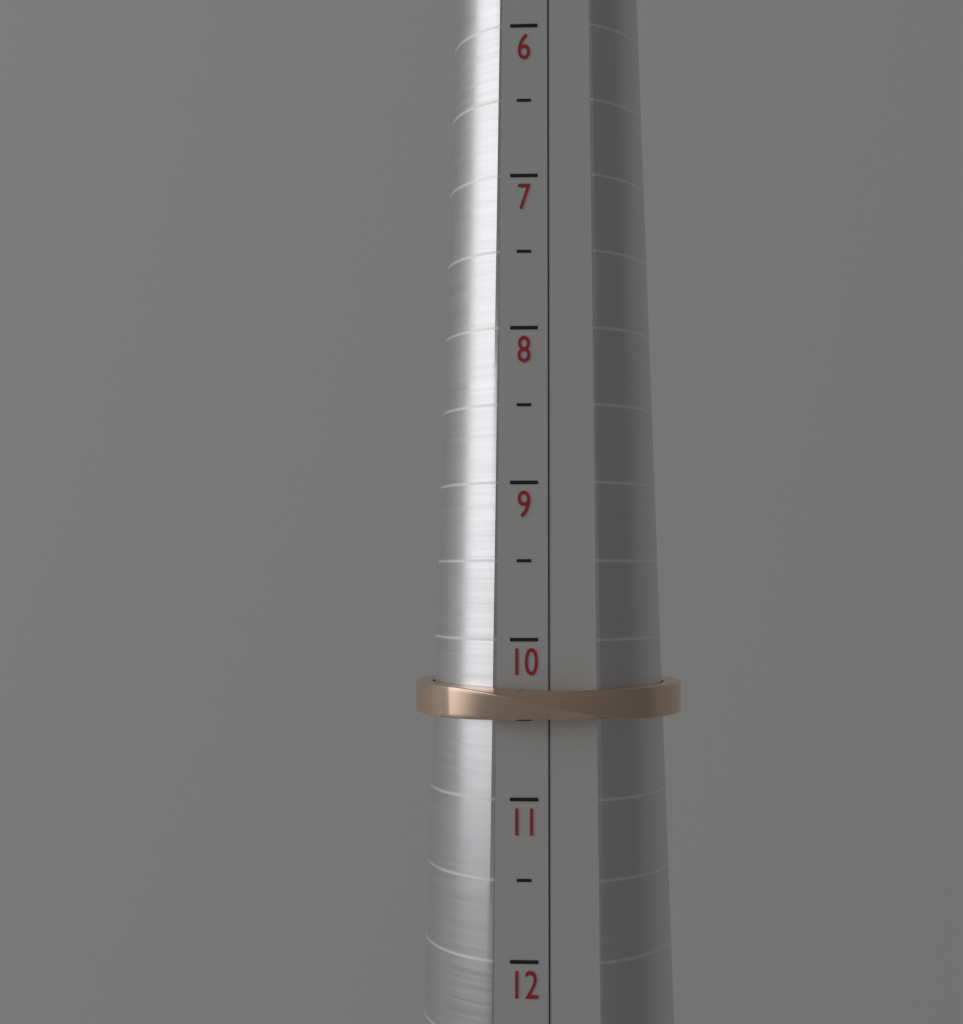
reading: 10.5 (no unit)
